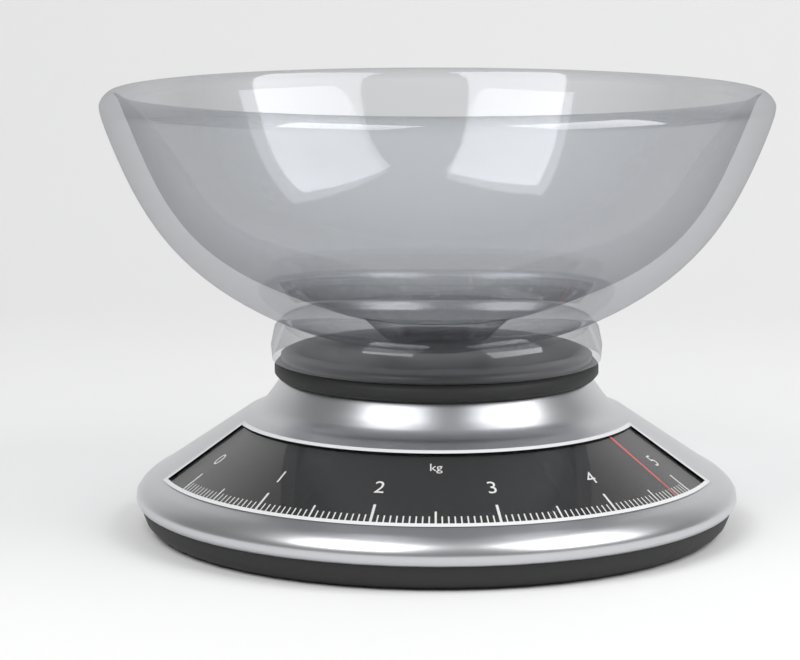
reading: 4.75 kg
